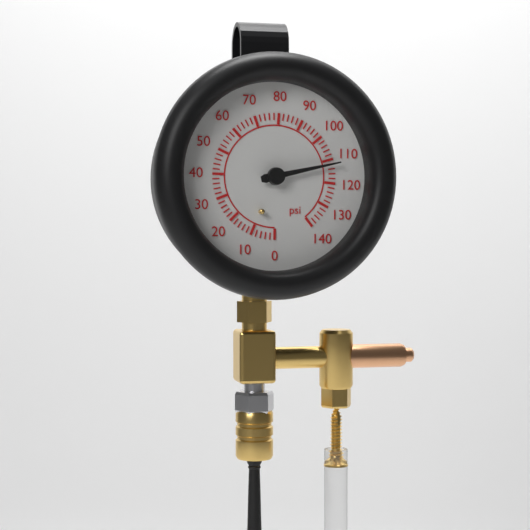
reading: 112 psi
